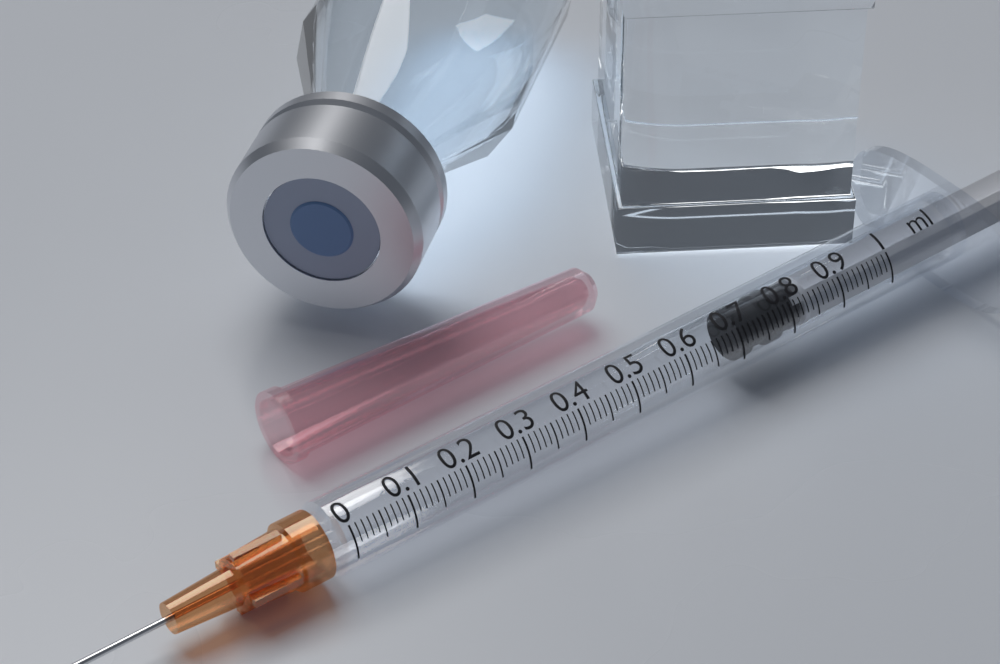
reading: 0.71 ml
